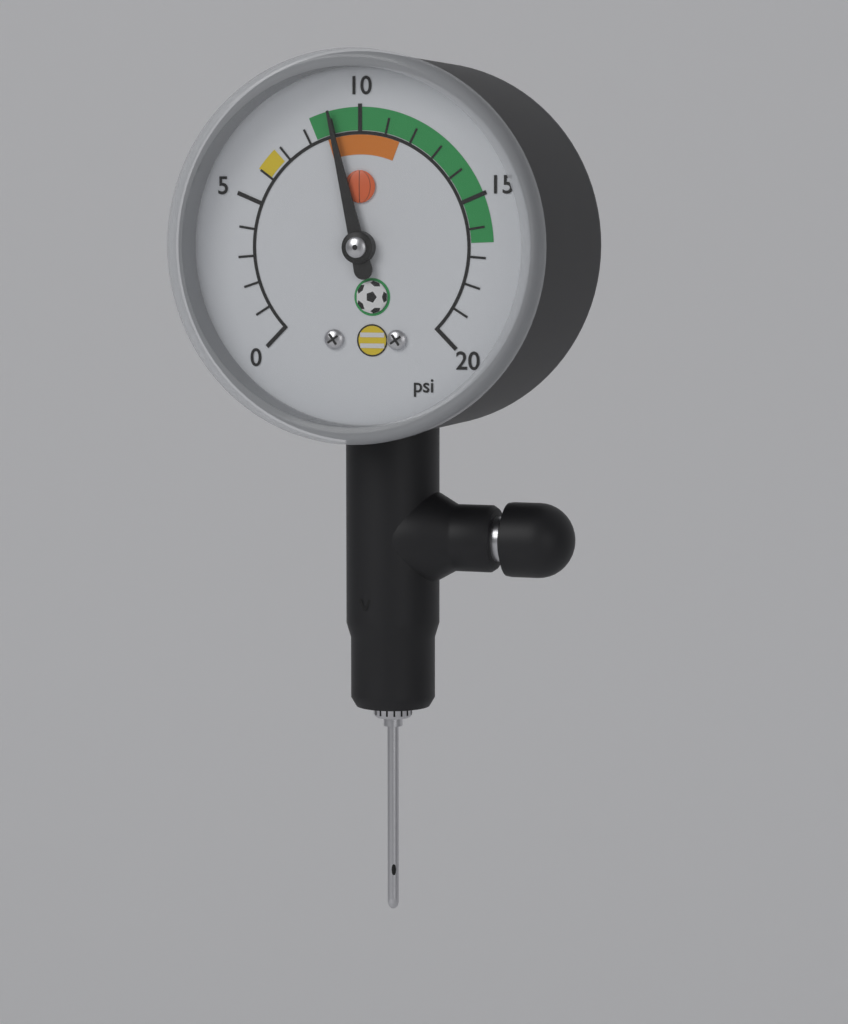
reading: 9 psi
